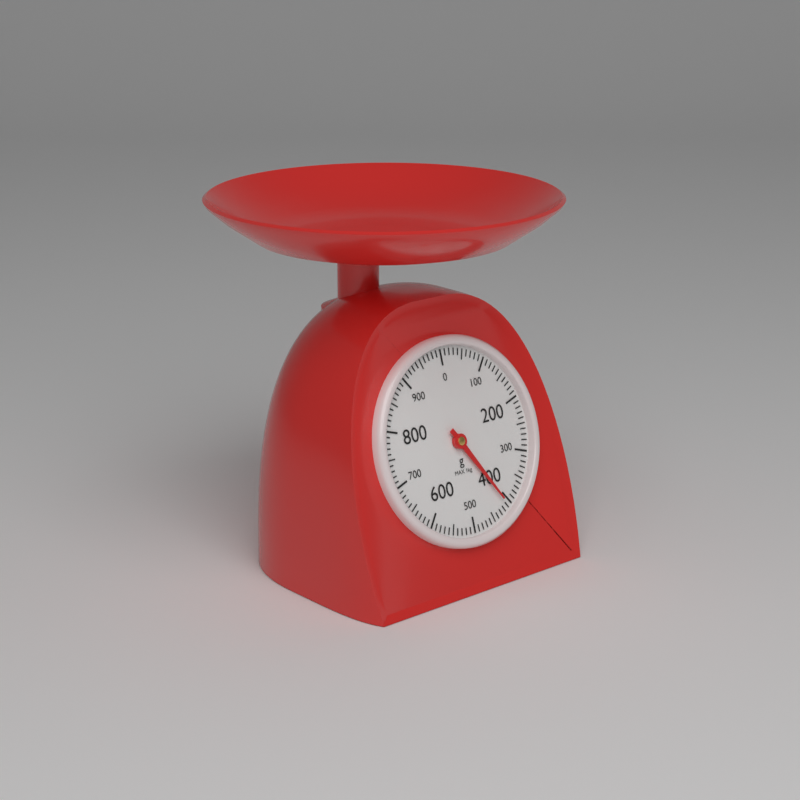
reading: 410 g
